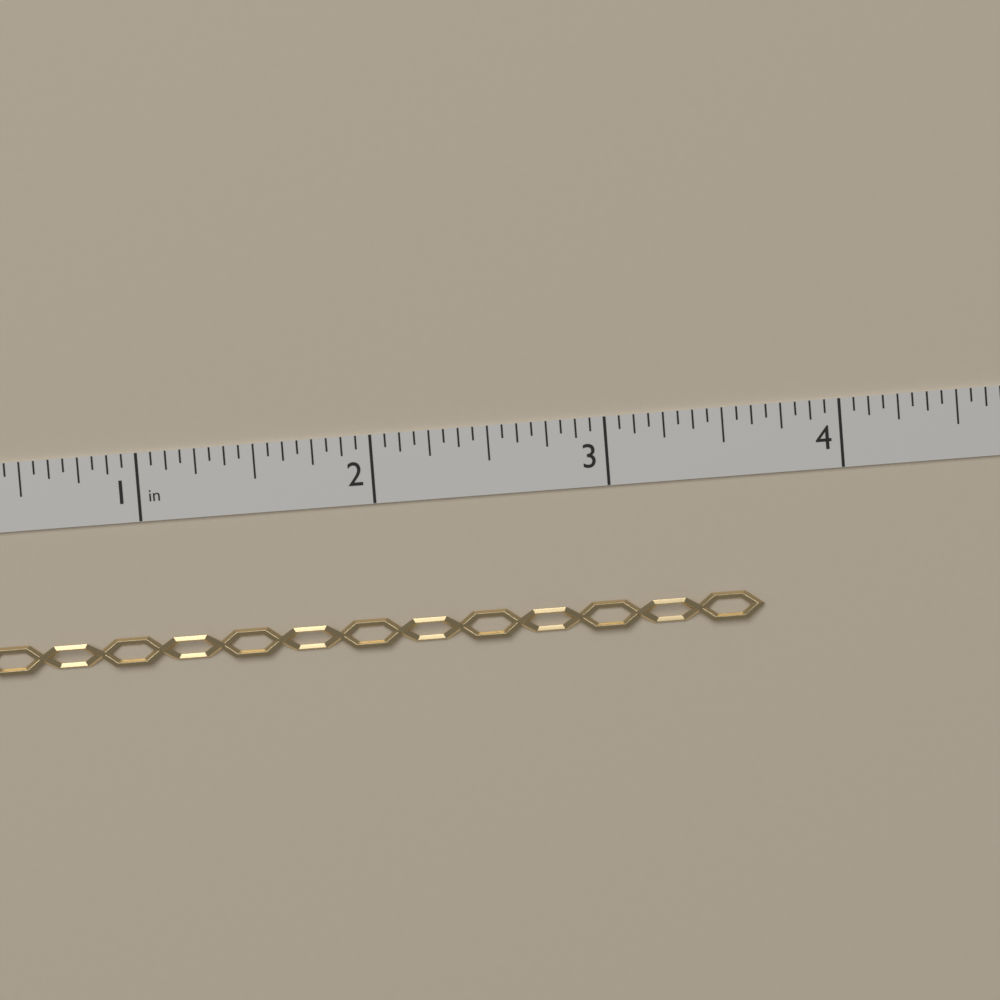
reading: 3.6250 in
